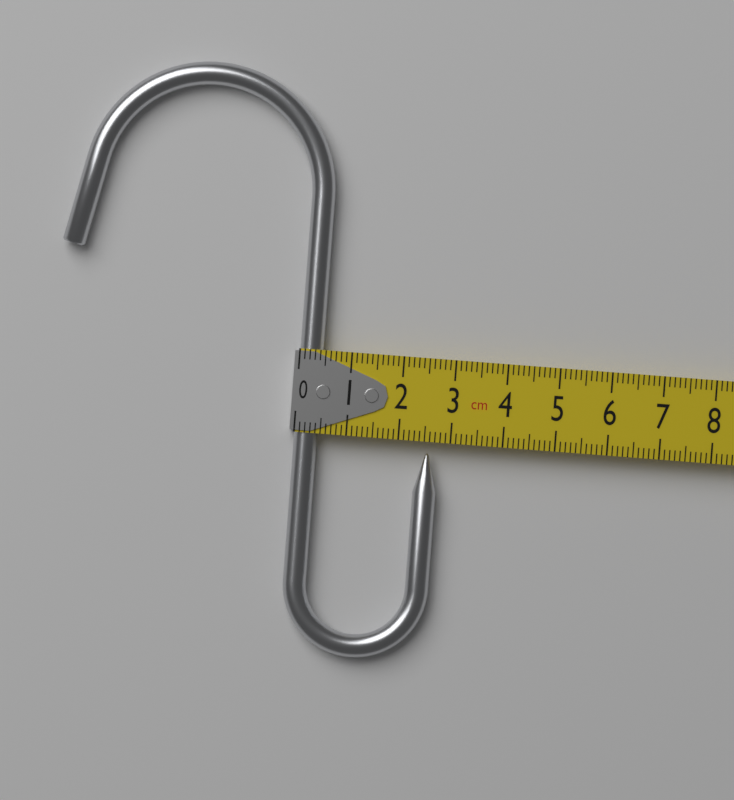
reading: 2.8 cm
